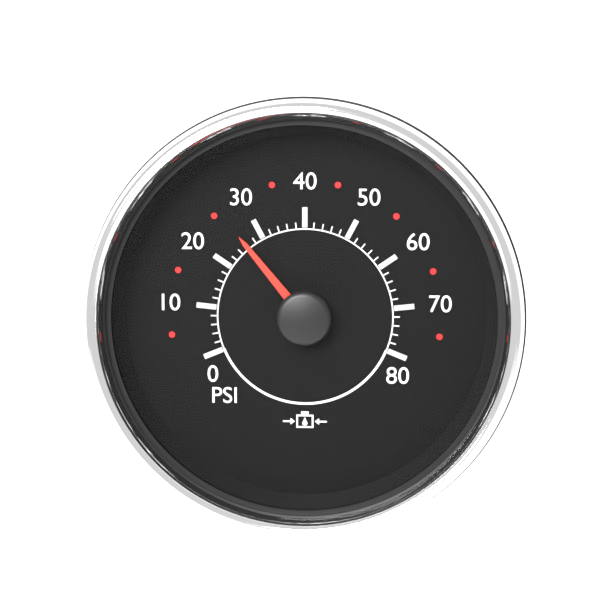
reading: 26 psi
